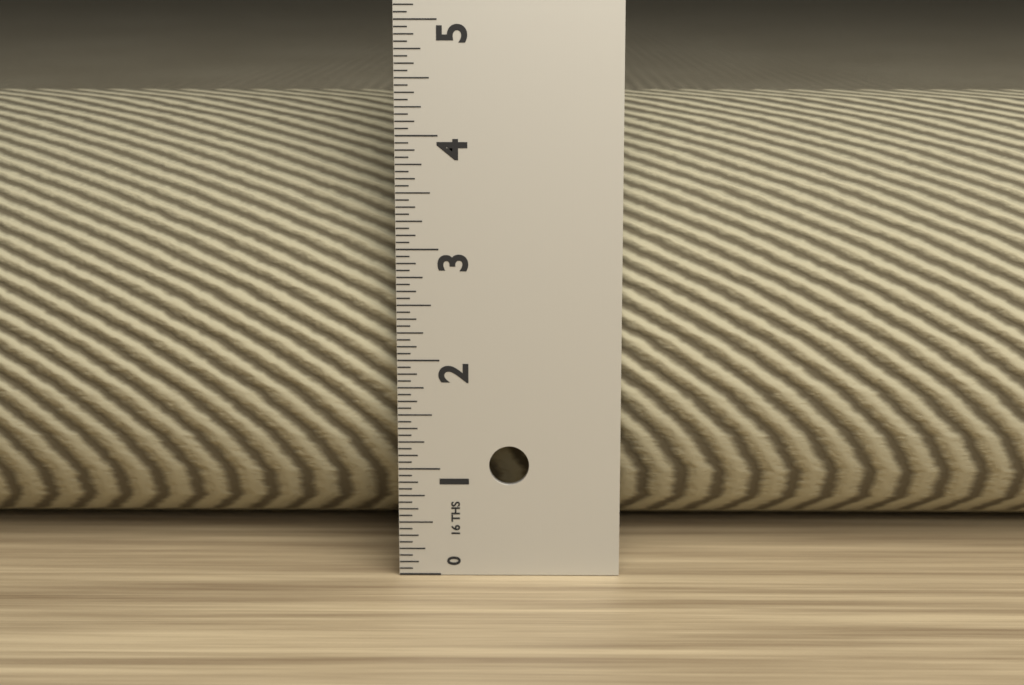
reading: 4.2500 in
